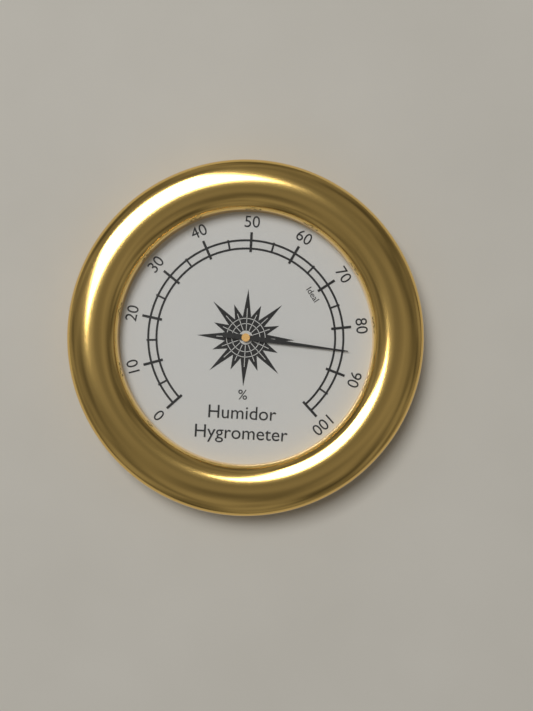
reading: 85 %
